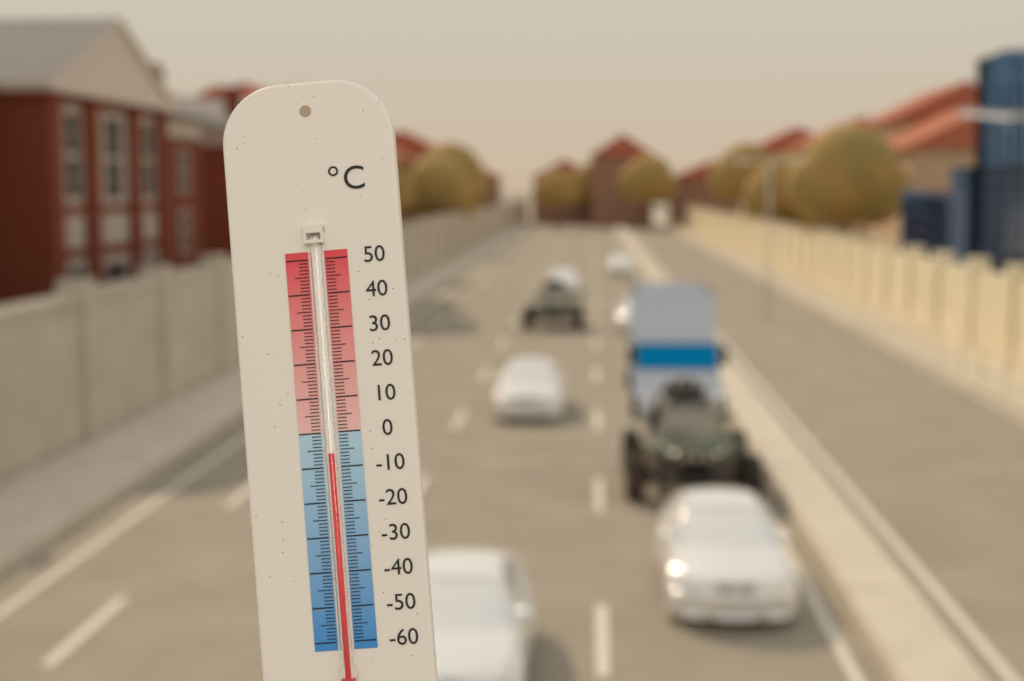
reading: -6 °C
